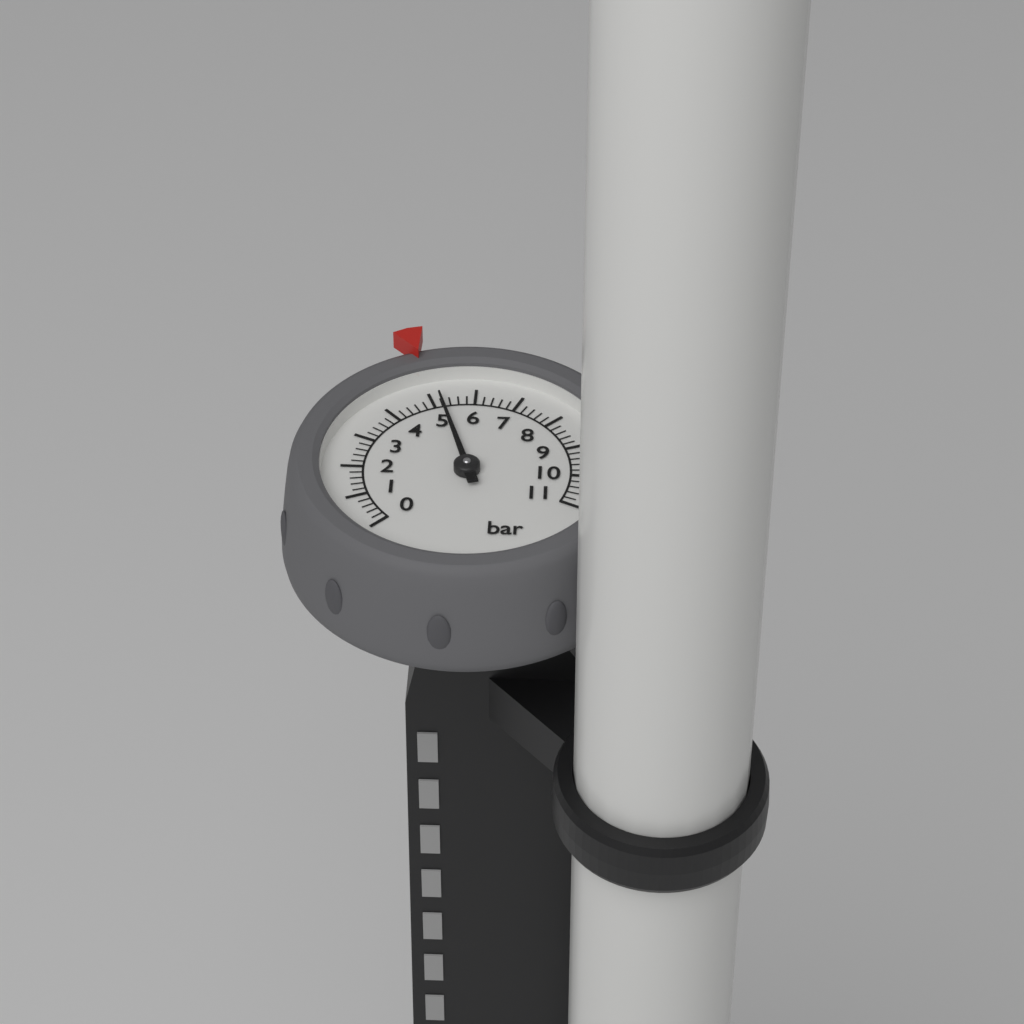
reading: 5.2 bar
